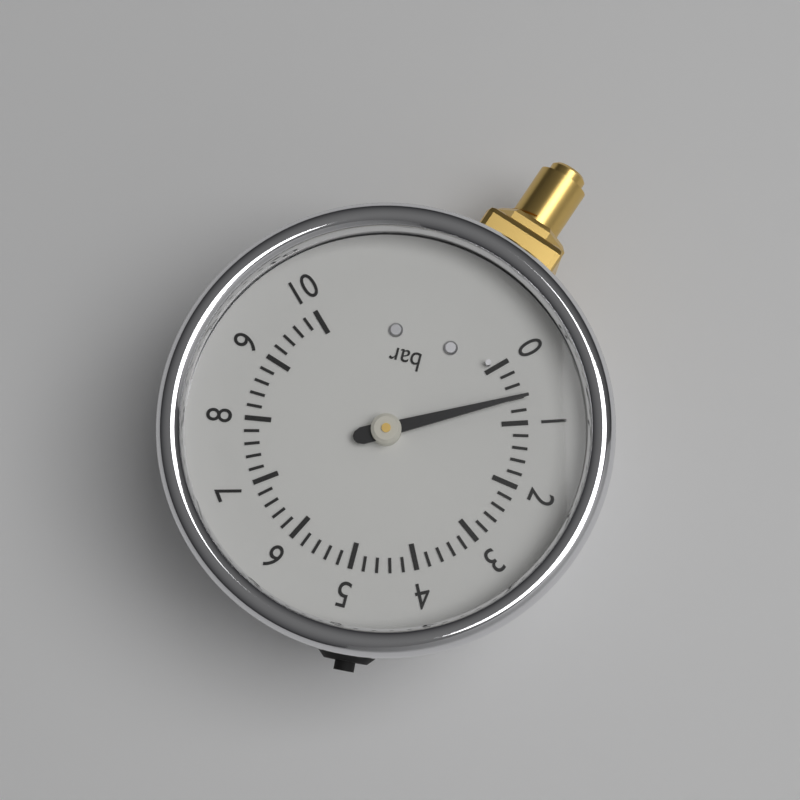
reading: 0.6 bar
